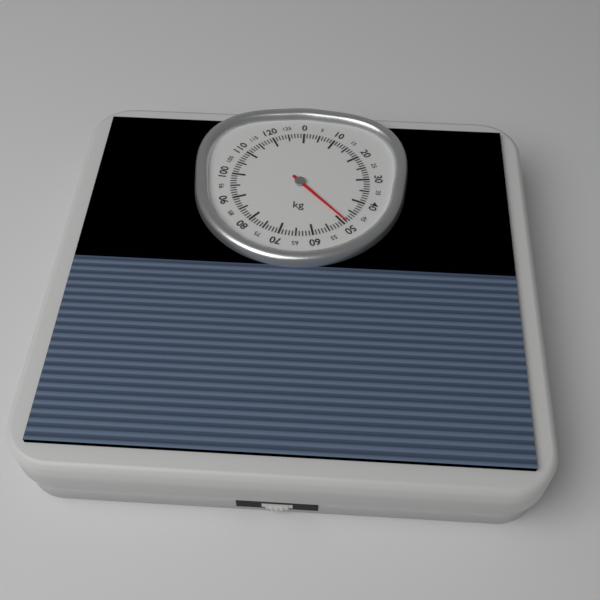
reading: 49 kg
